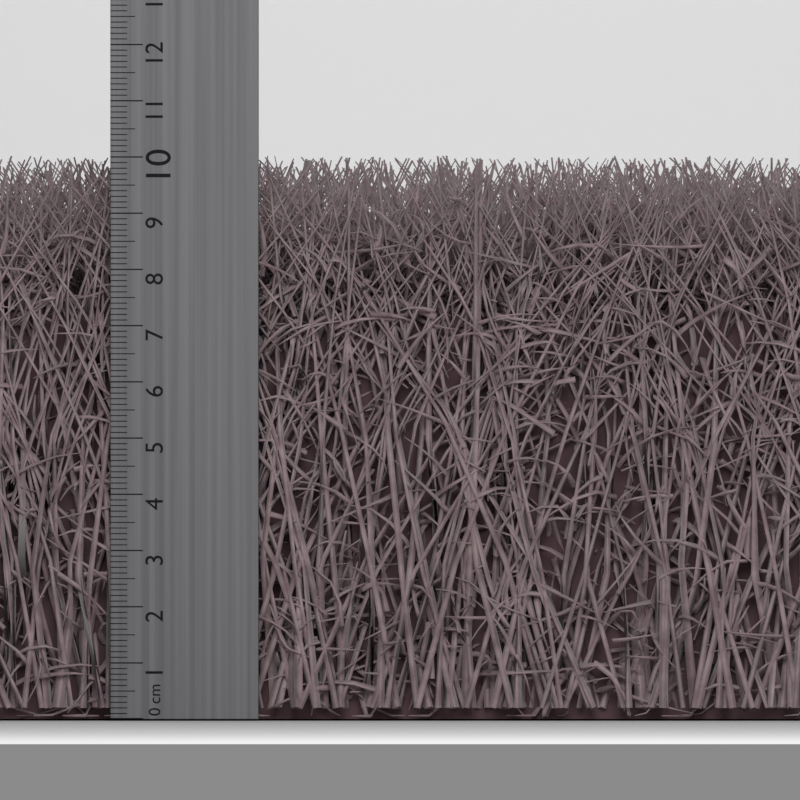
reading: 10.0 cm
